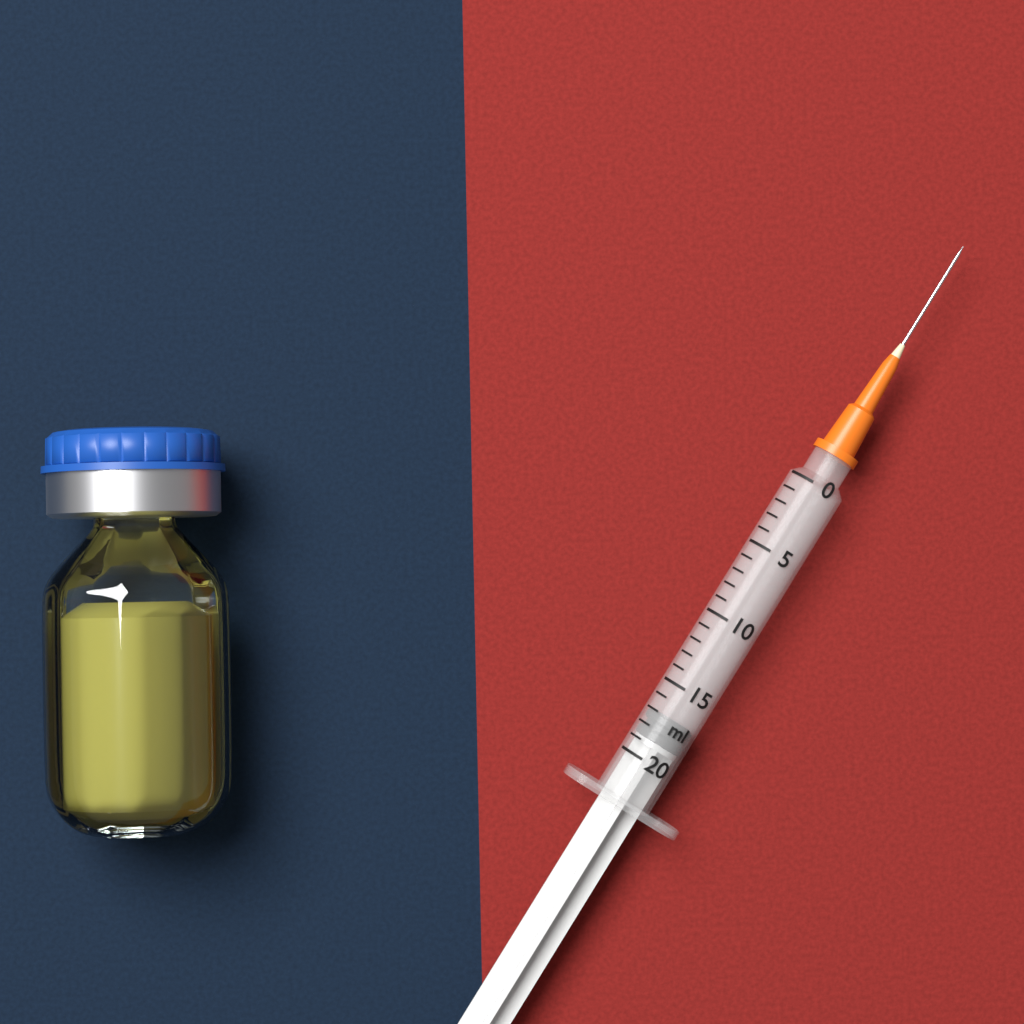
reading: 17 ml
